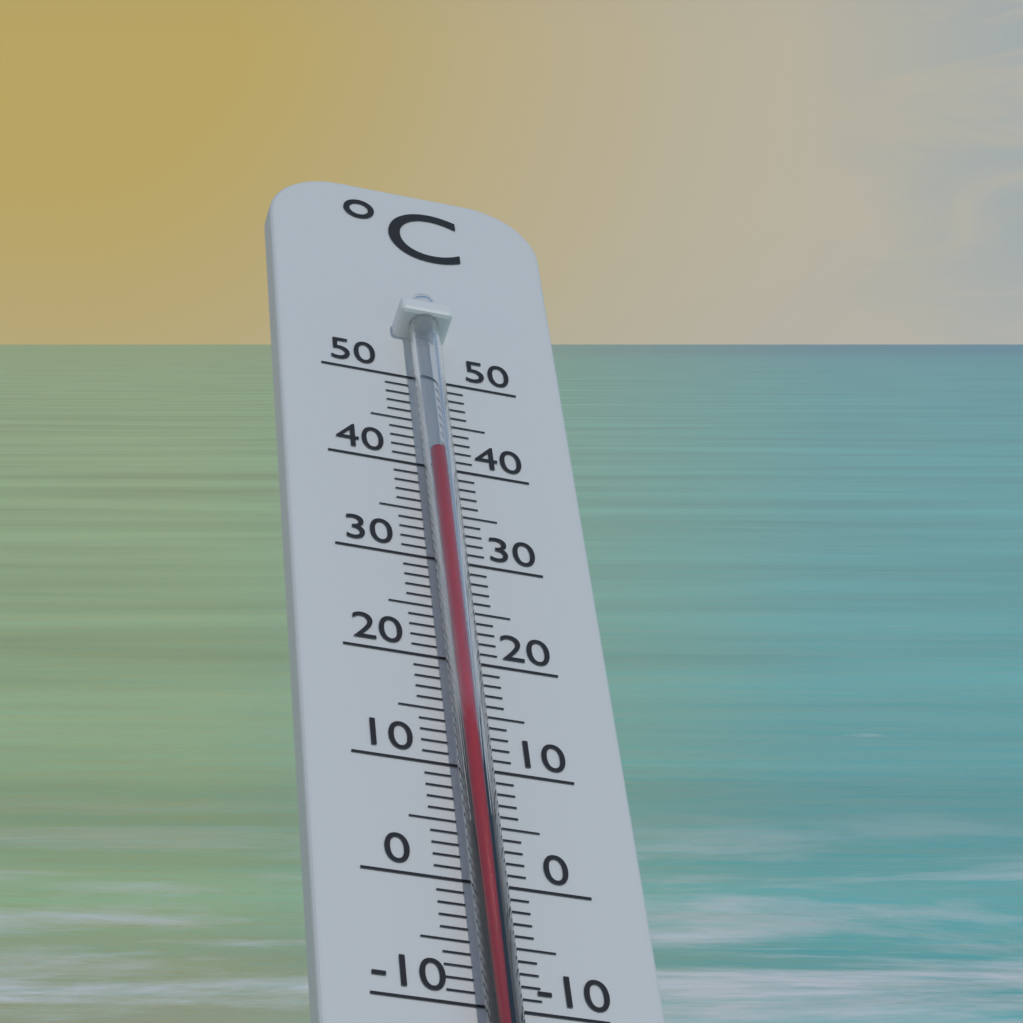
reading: 40 °C
